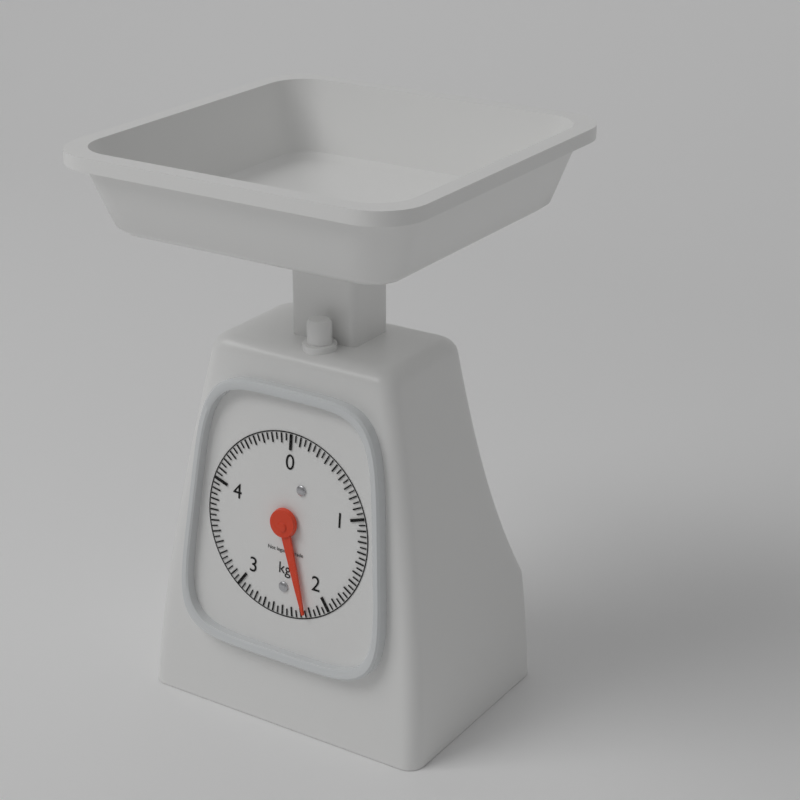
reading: 2.25 kg
